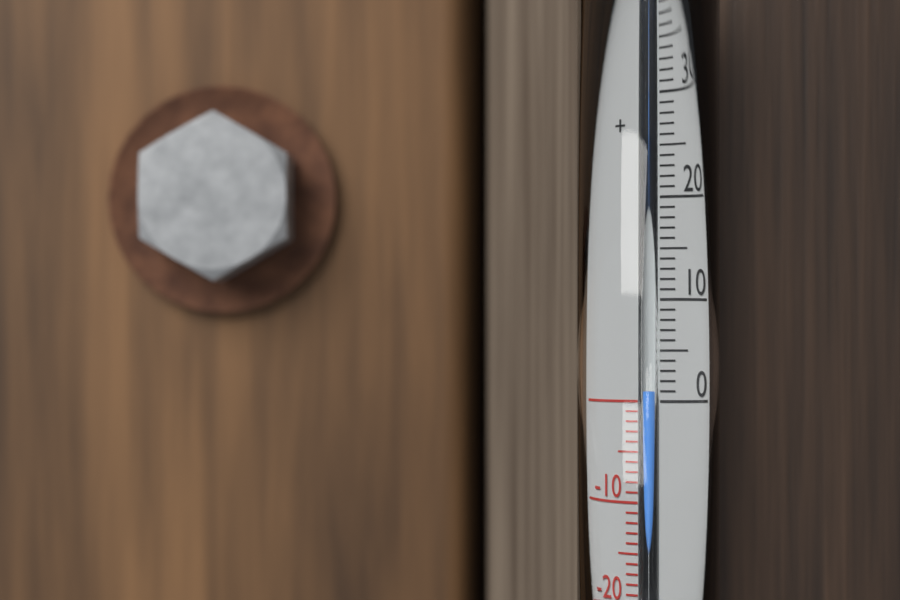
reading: 1 (no unit)
